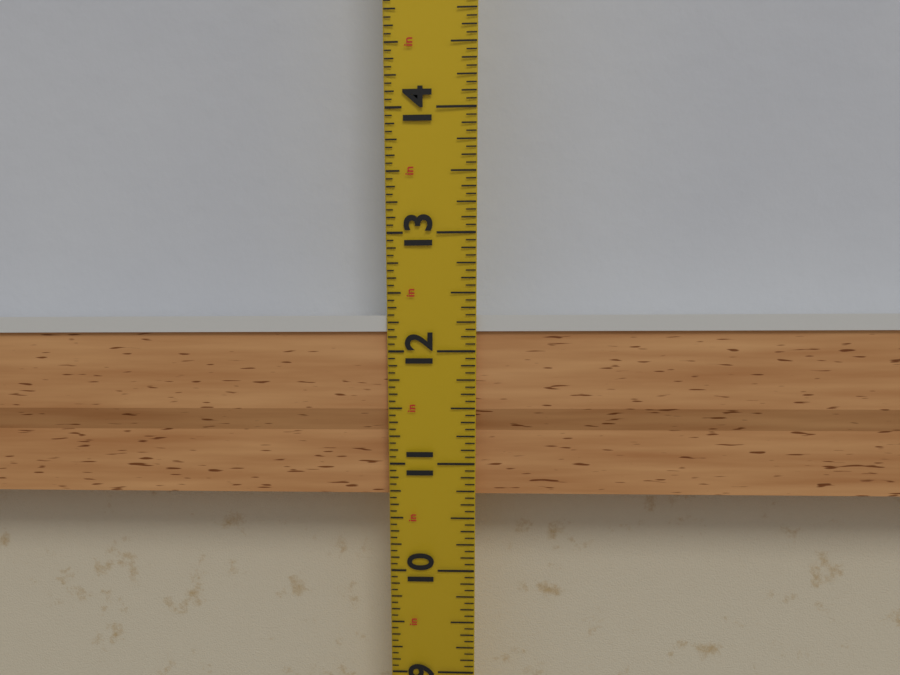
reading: 12.3125 in
